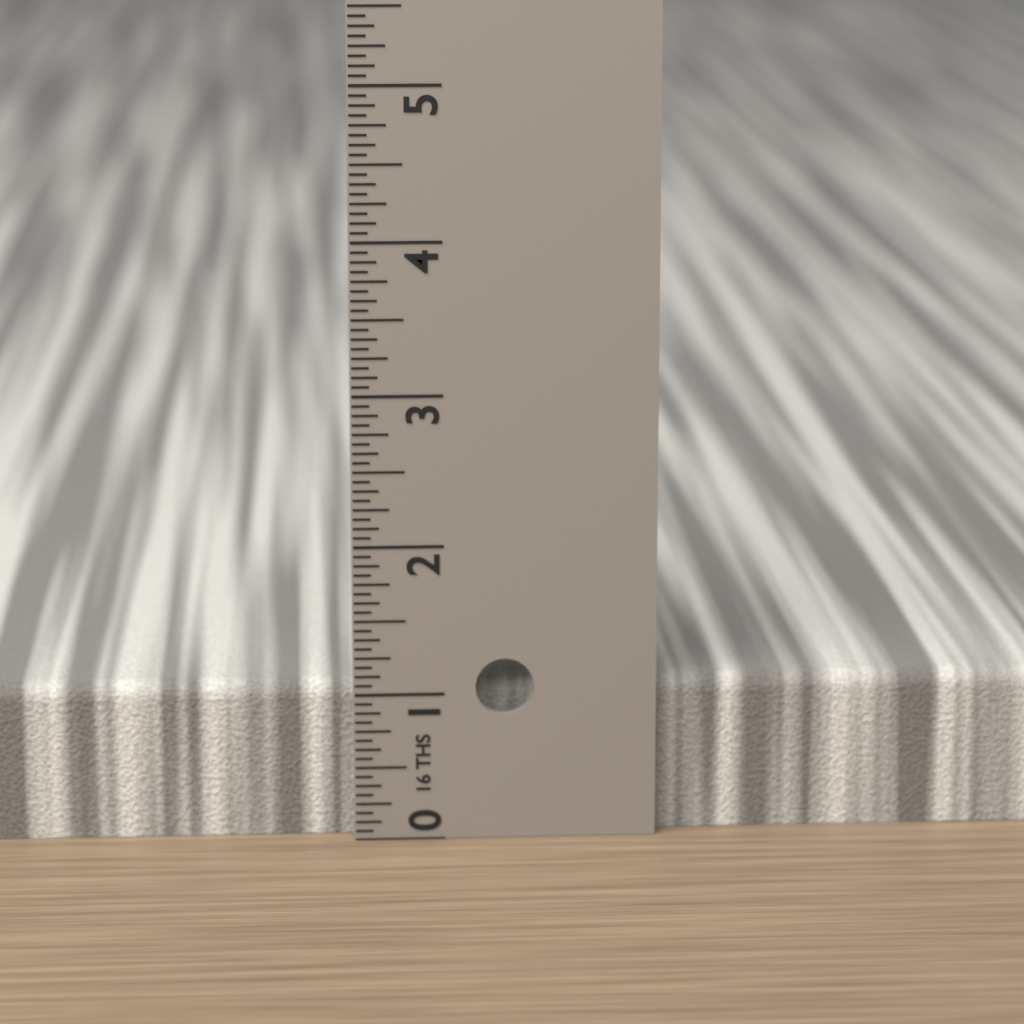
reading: 1.0625 in
